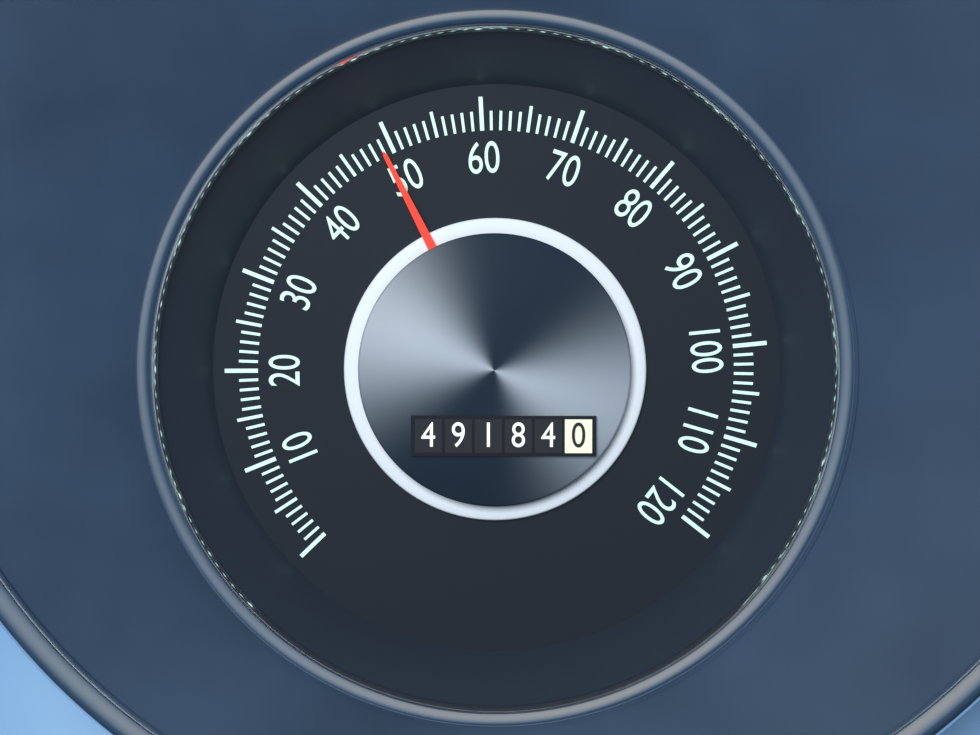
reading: 49 (no unit)
